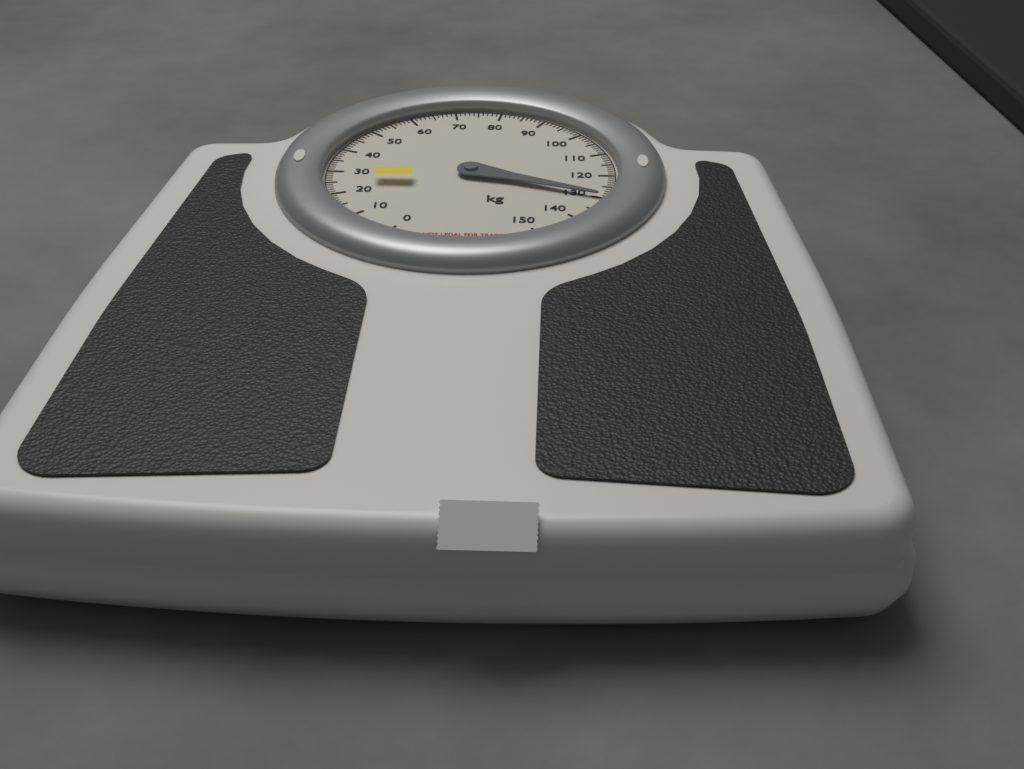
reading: 130 kg
